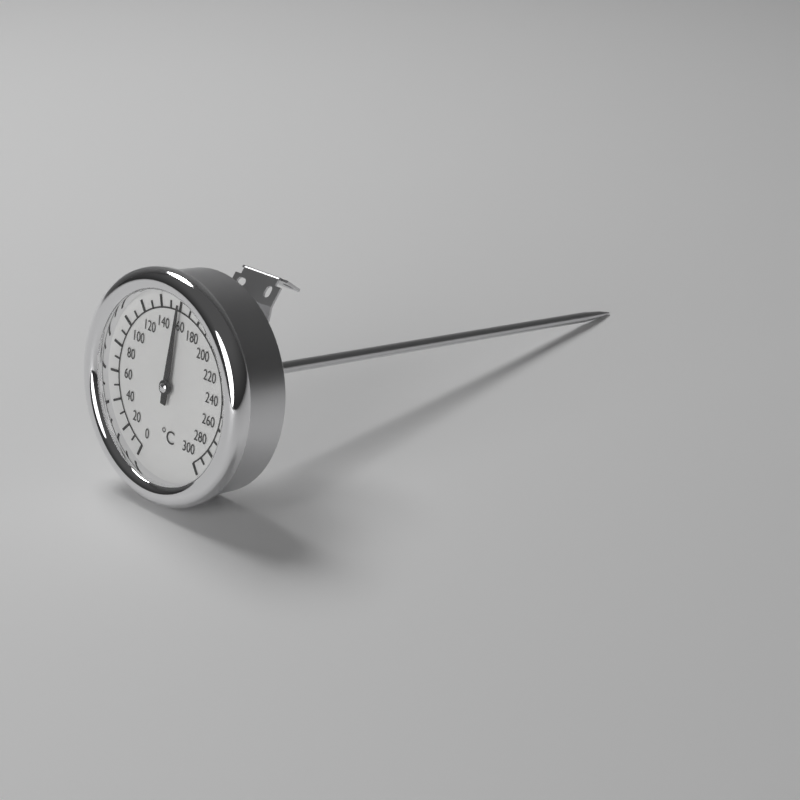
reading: 160 °C
